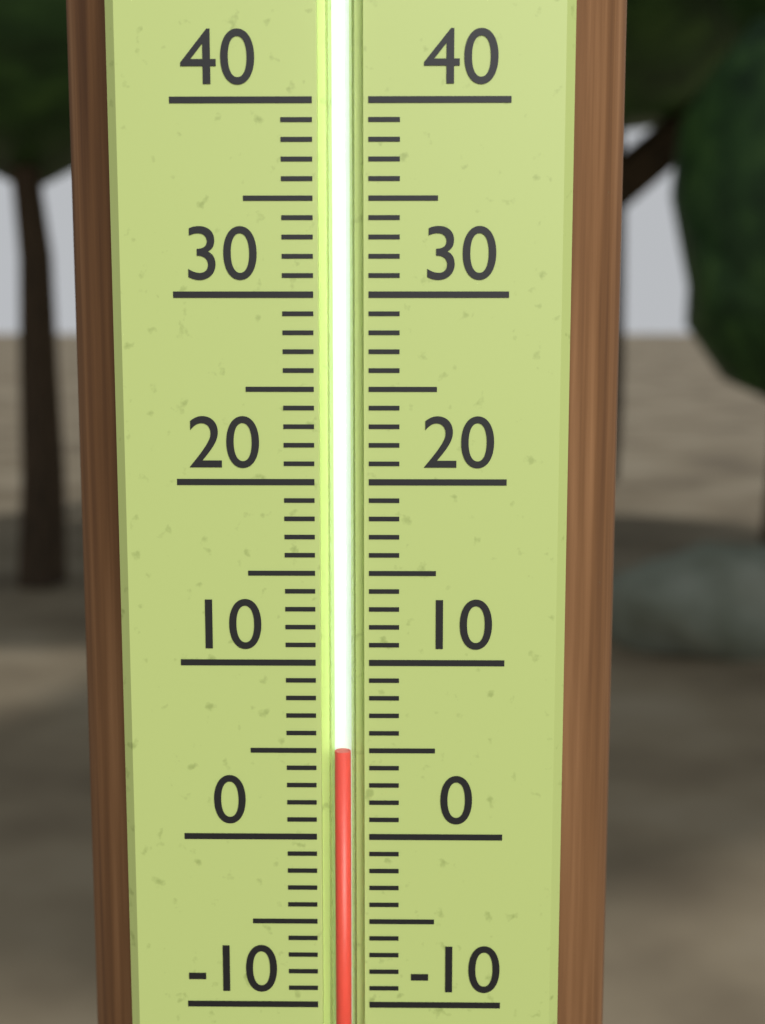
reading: 5 (no unit)
